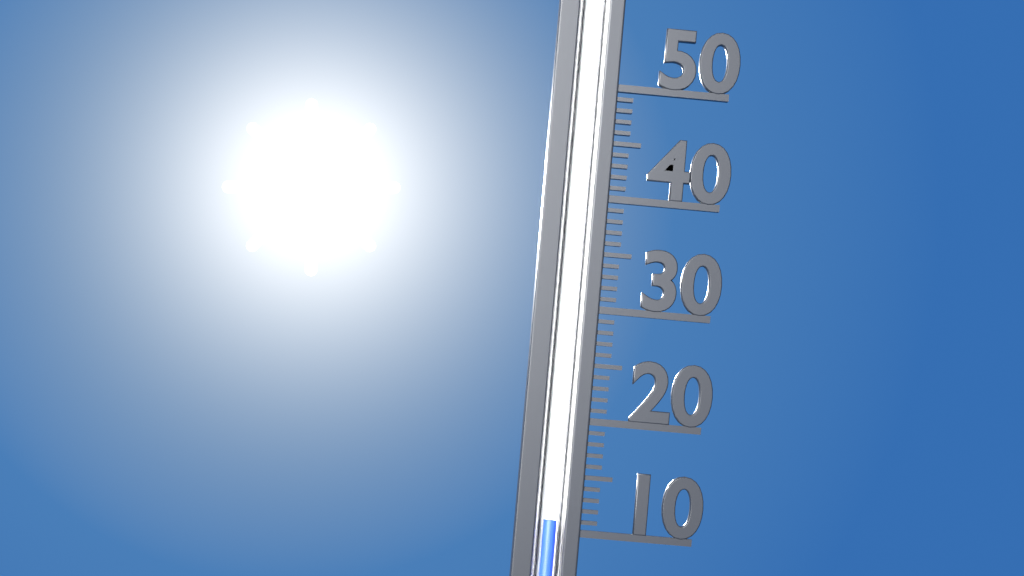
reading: 11 (no unit)
